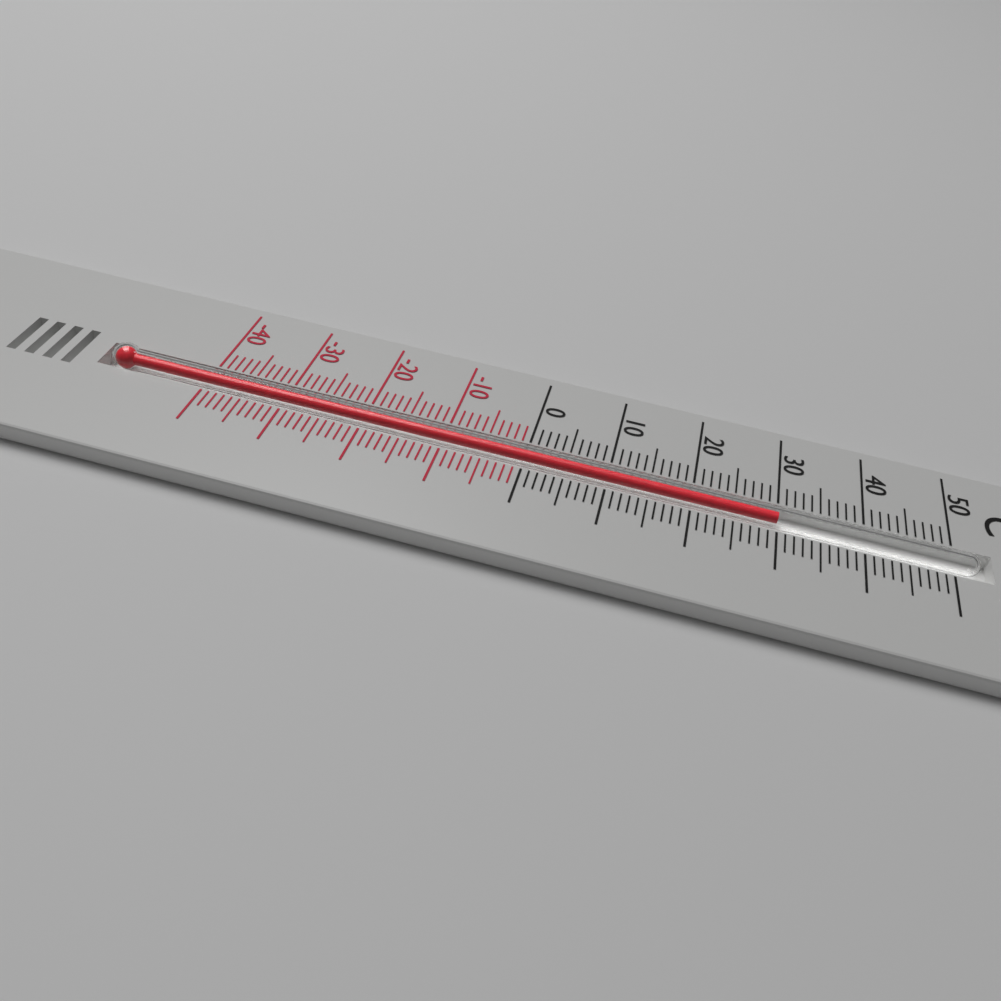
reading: 30 °C
